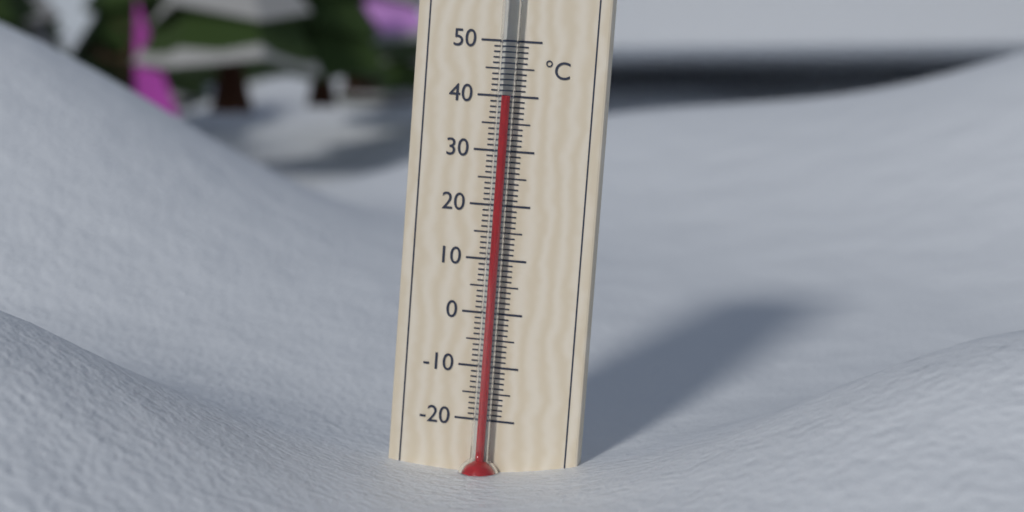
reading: 40 °C
